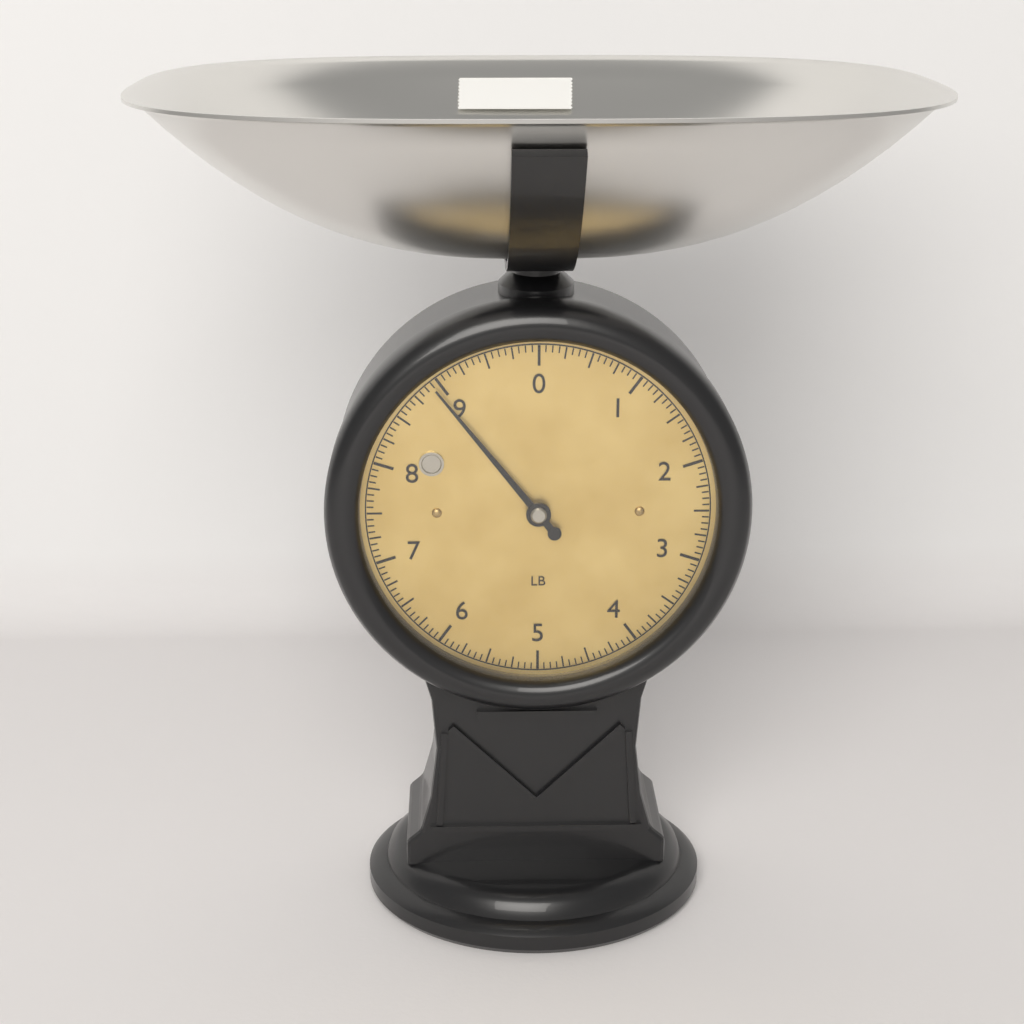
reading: 8.9375 lb
